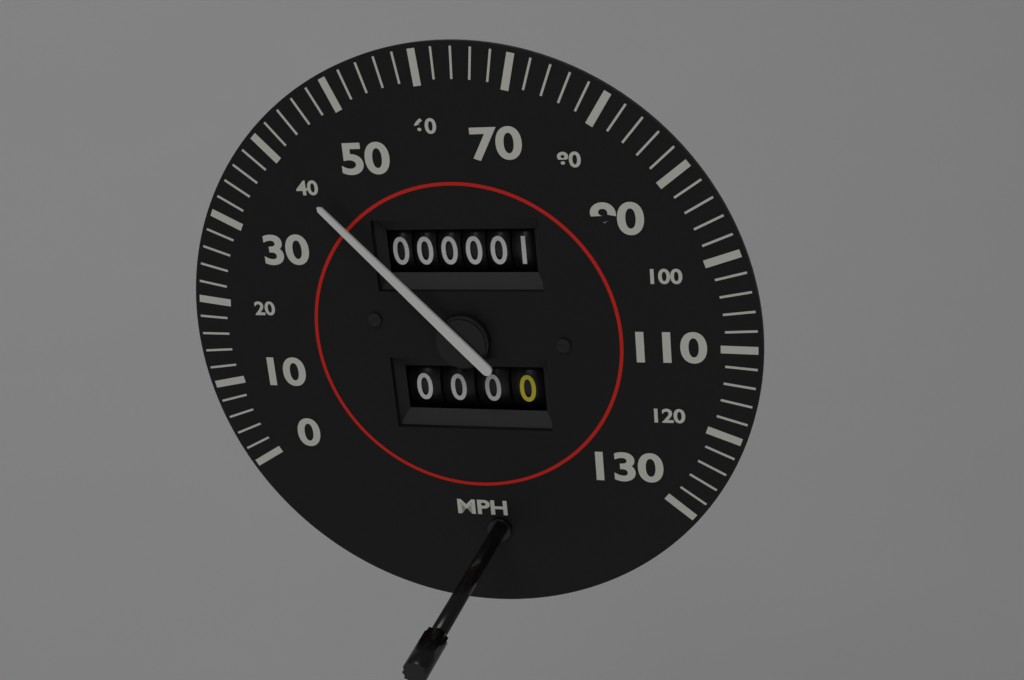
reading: 40 mph
